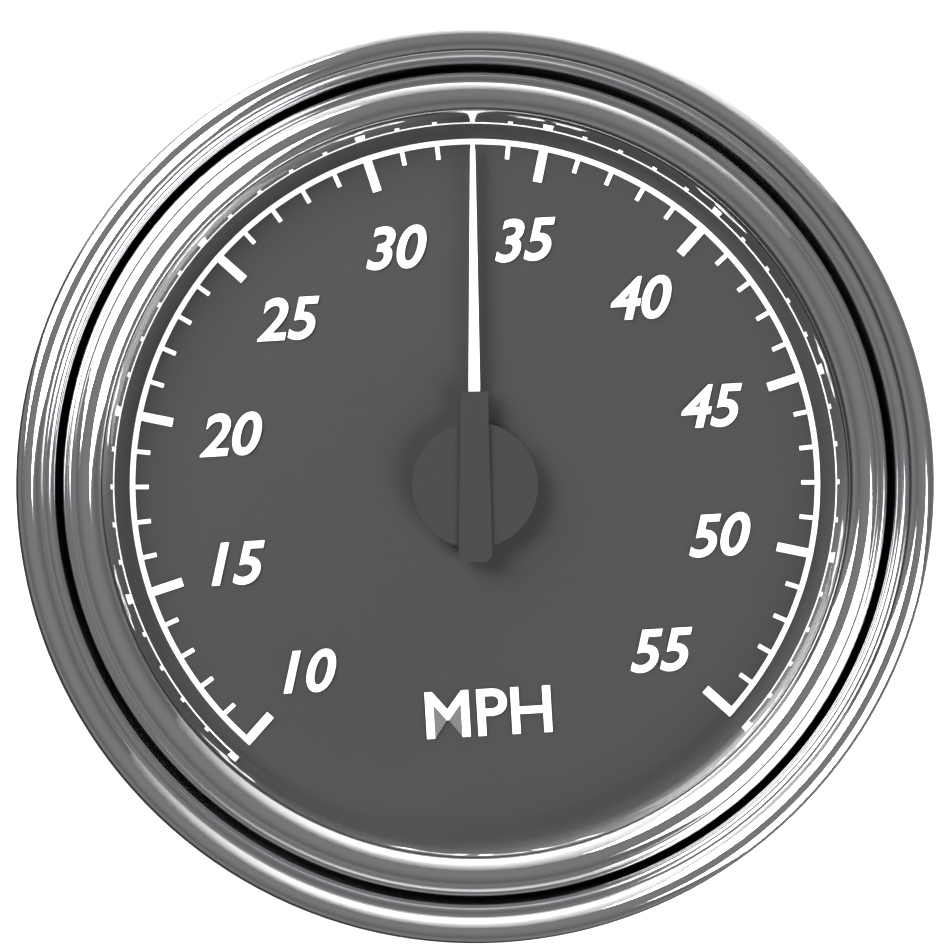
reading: 33 MPH
